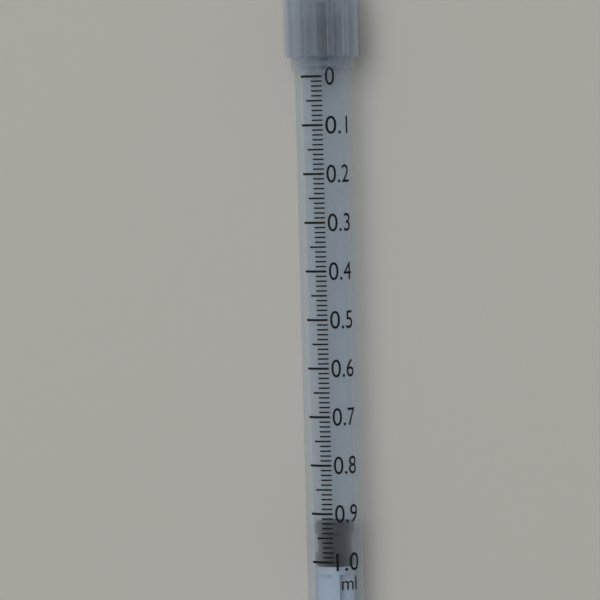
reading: 0.92 ml
